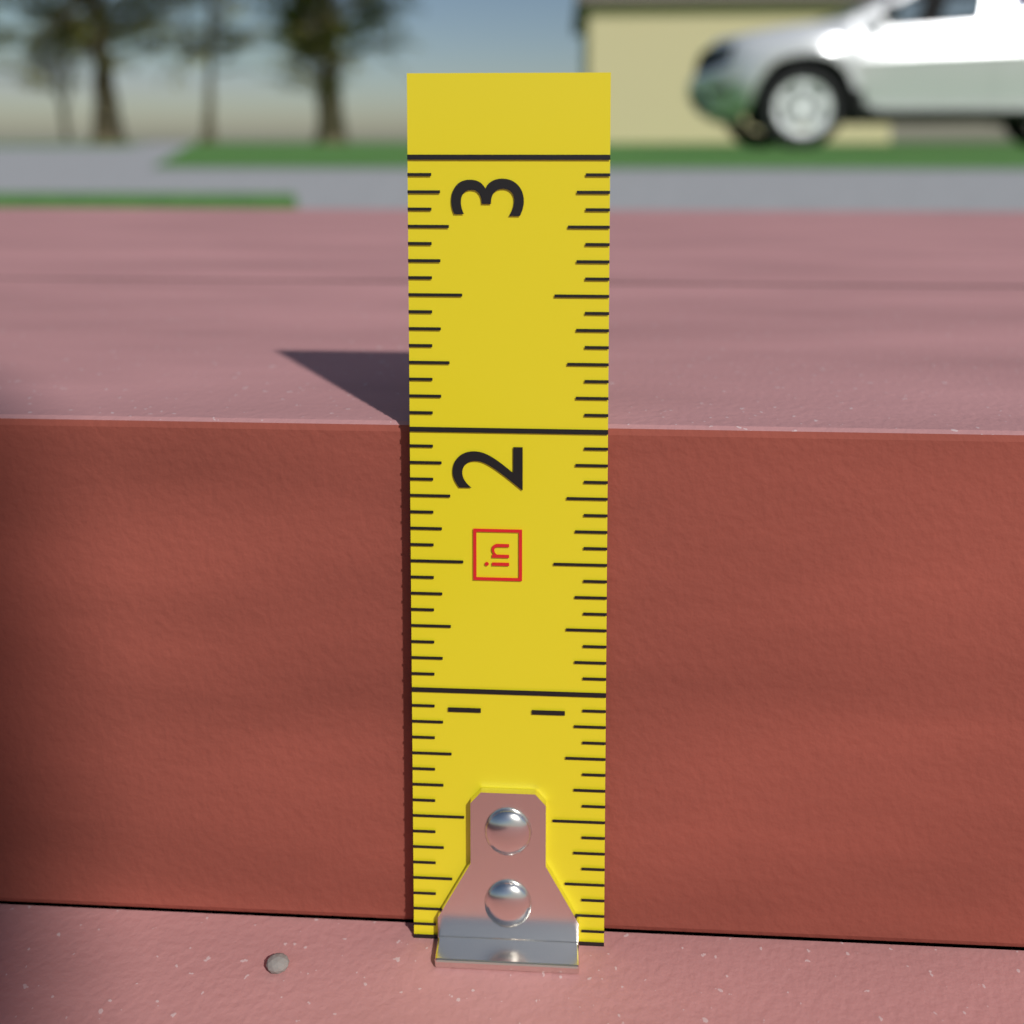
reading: 2.0000 in
